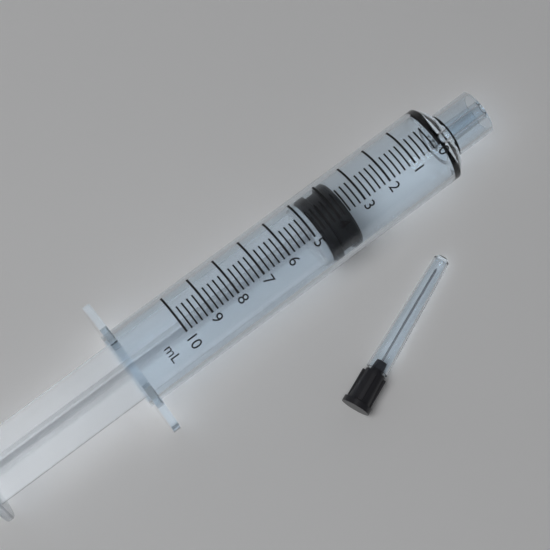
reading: 3.6 ml
